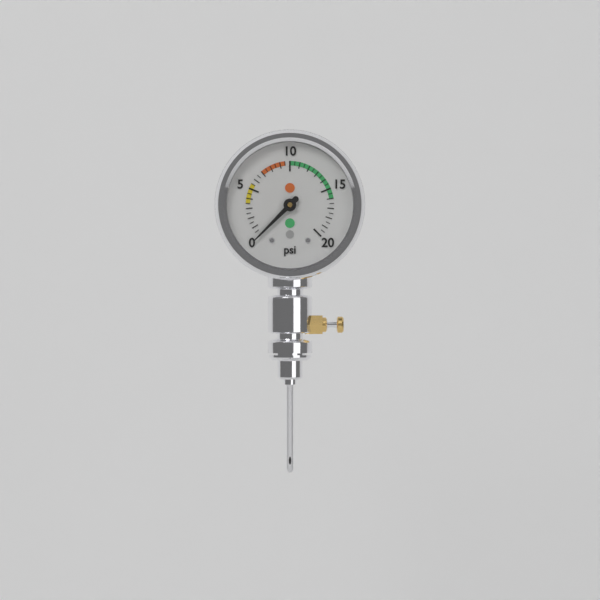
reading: 0.0 psi
